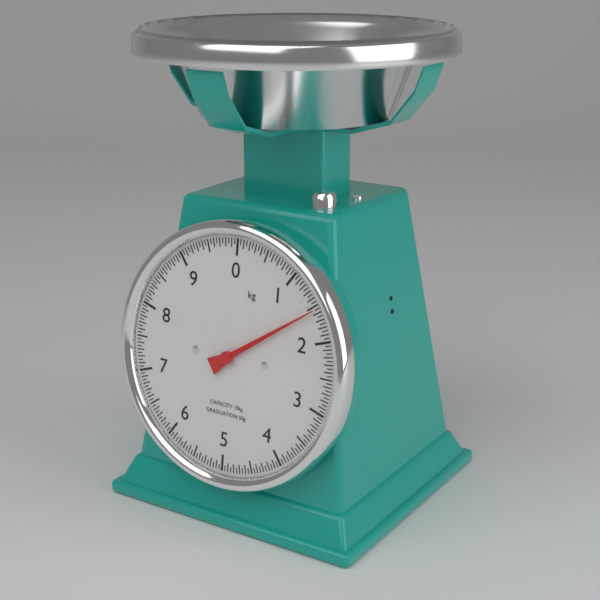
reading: 1.55 kg
